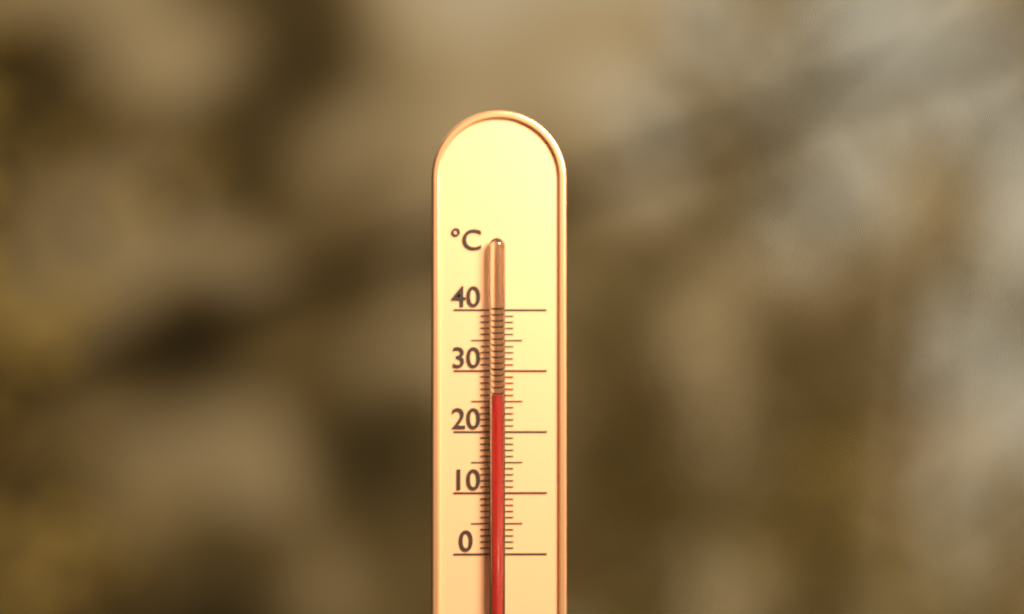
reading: 26 °C
